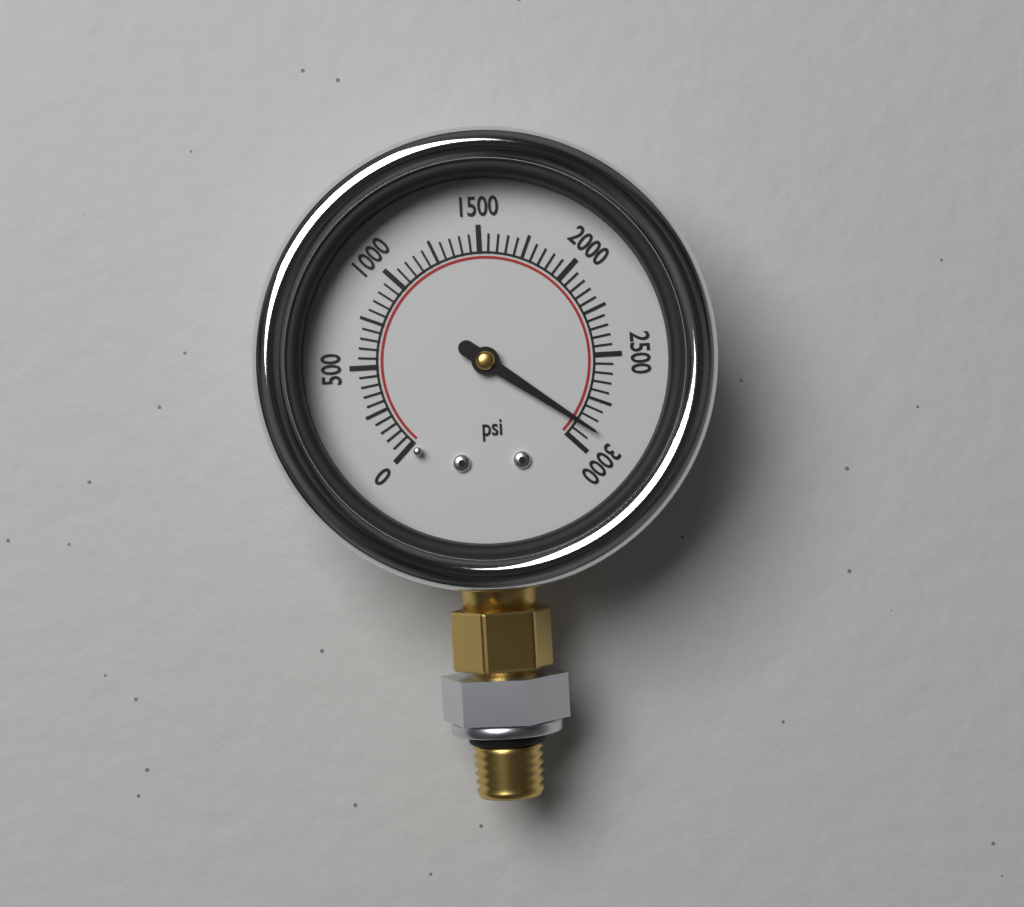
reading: 2900 psi
